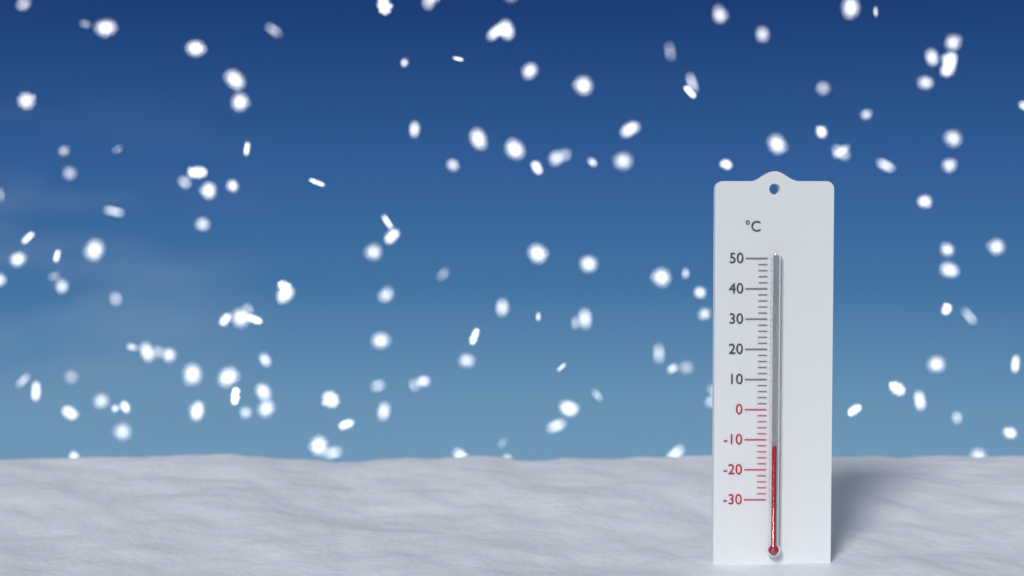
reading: -12 °C
